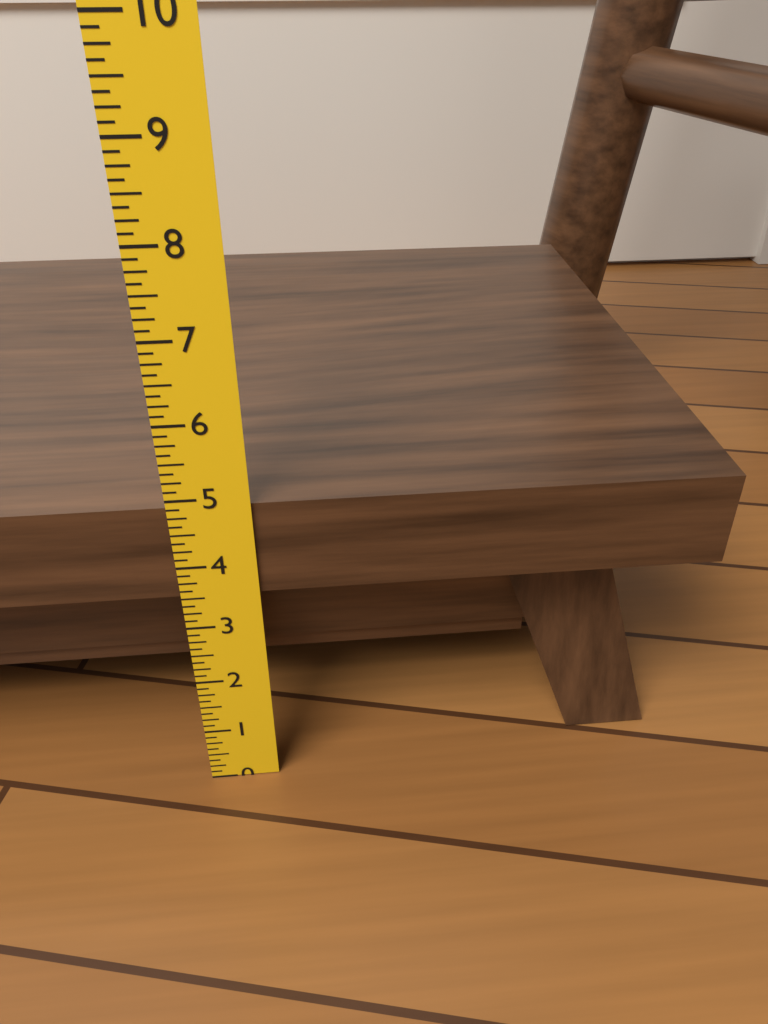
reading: 4.875 in
